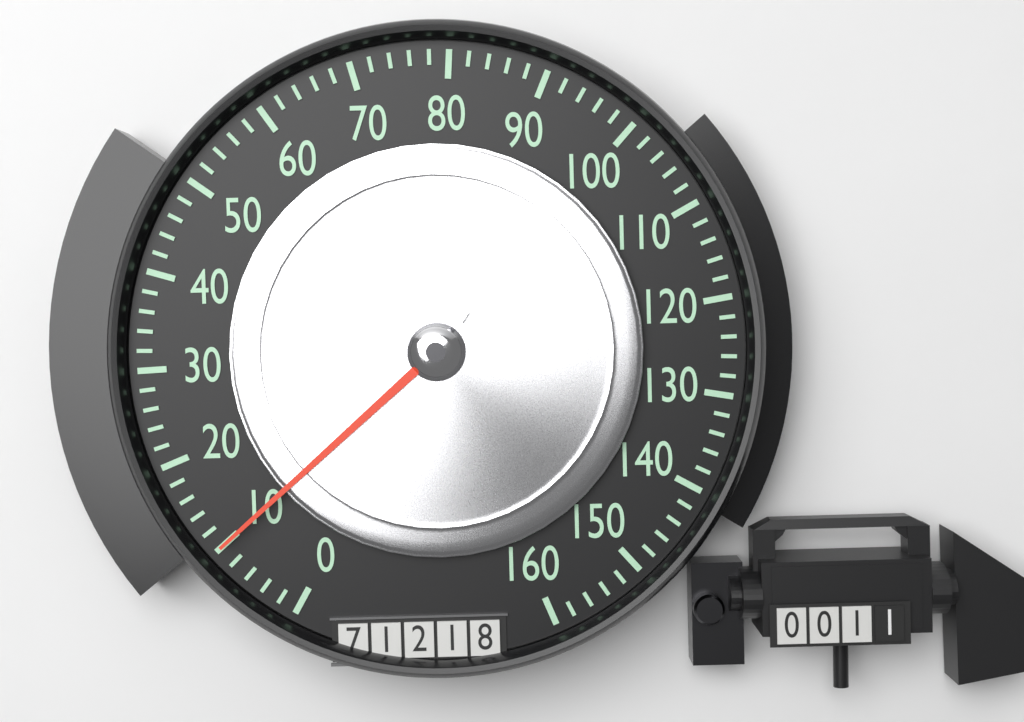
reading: 10 (no unit)
